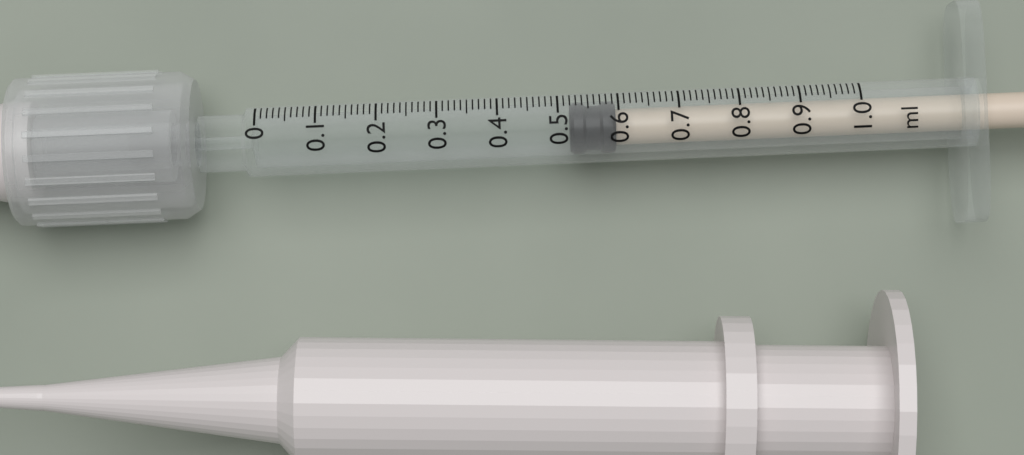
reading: 0.52 ml
